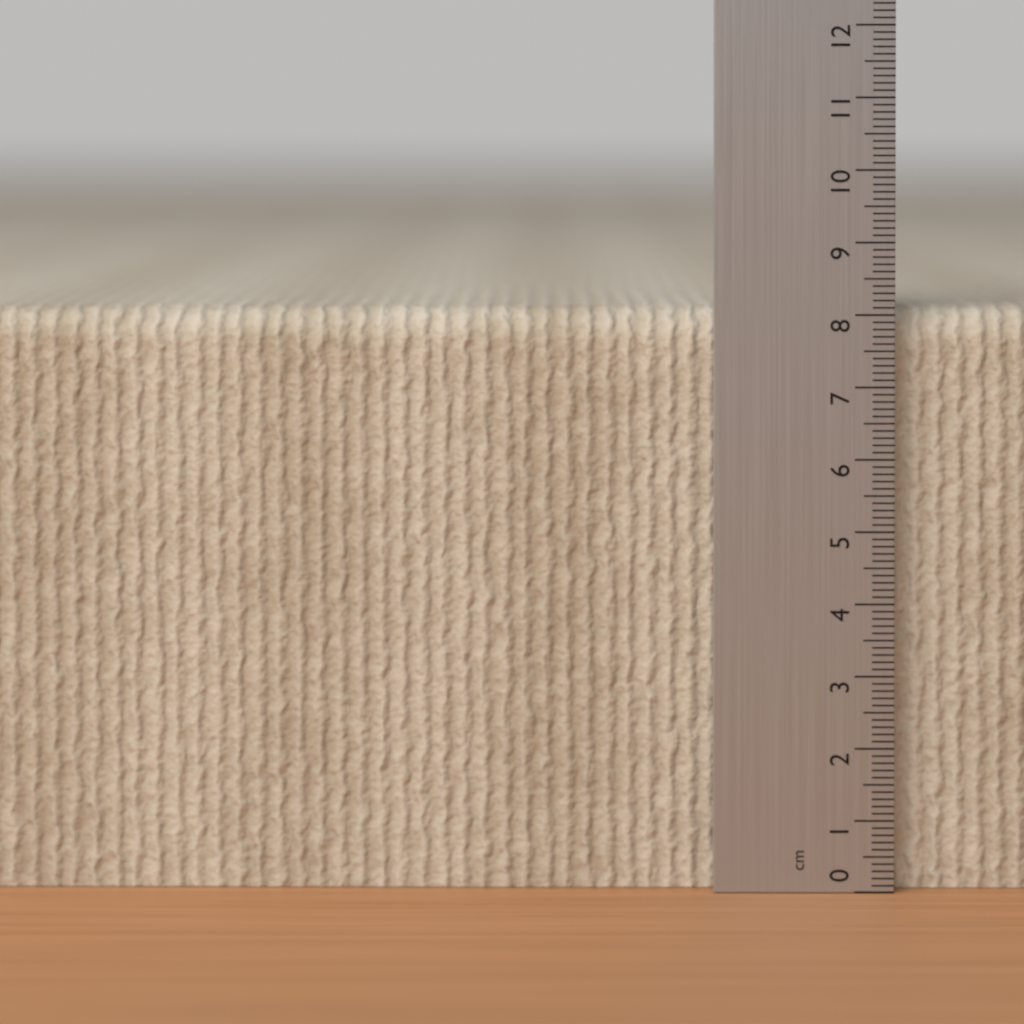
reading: 8.1 cm
